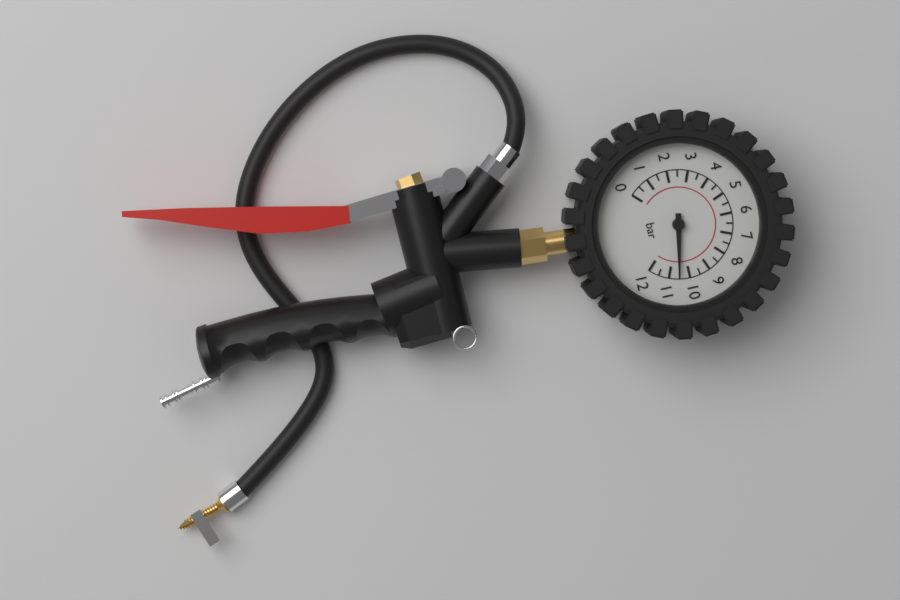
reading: 10.5 bar
